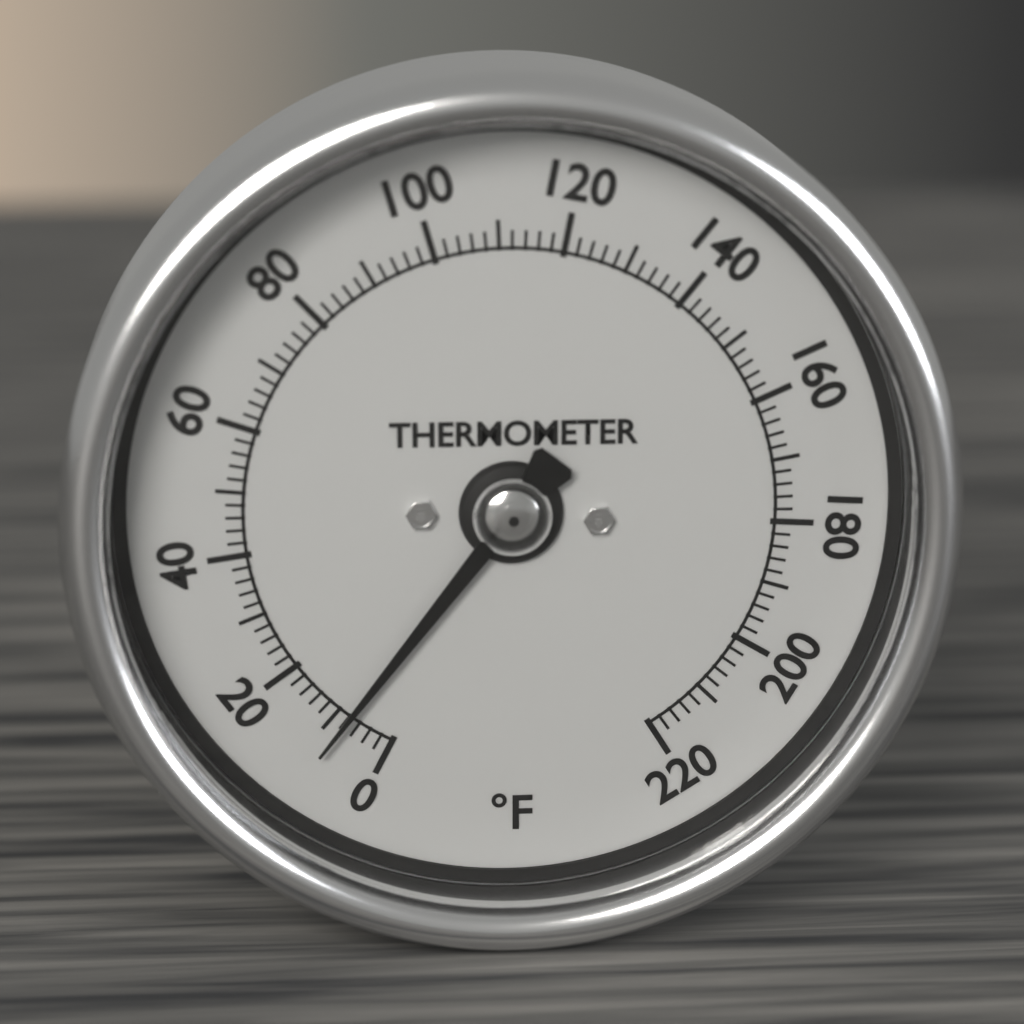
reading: 8 °F
